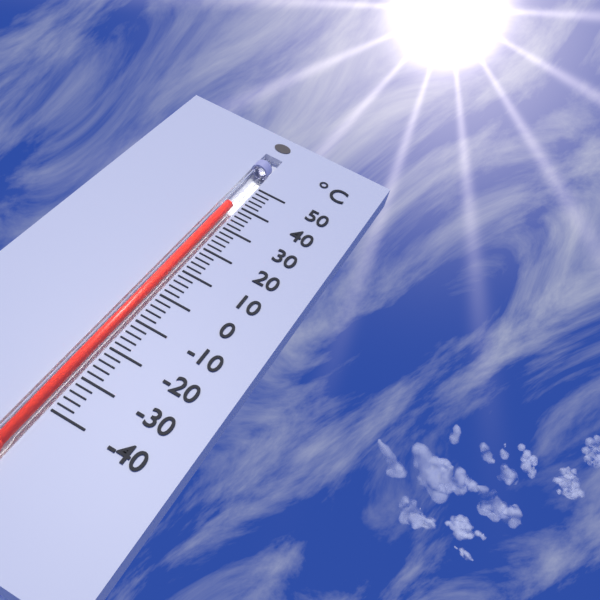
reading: 39 °C
